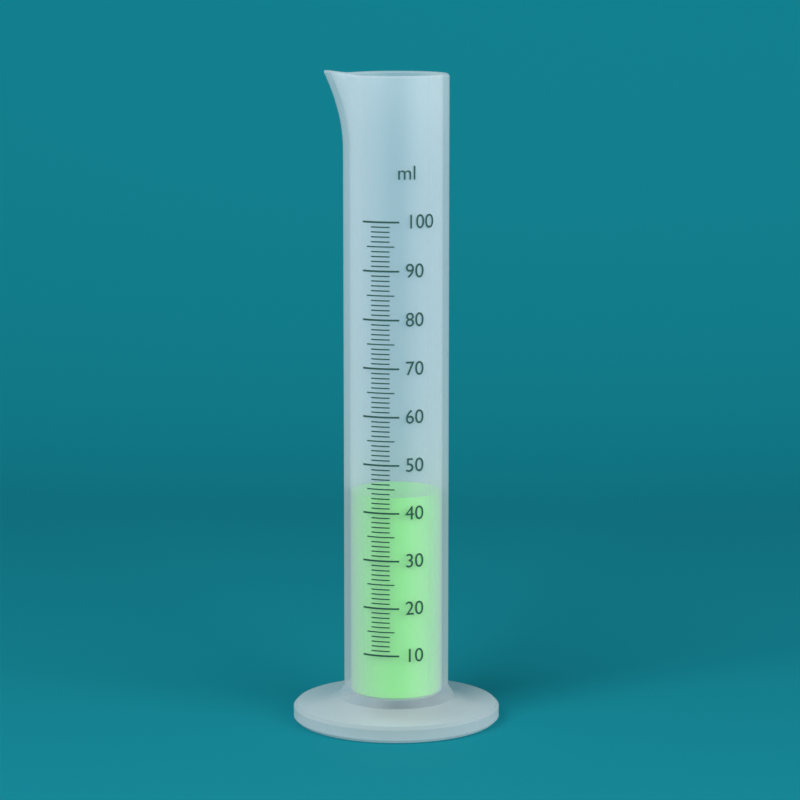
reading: 43 ml
